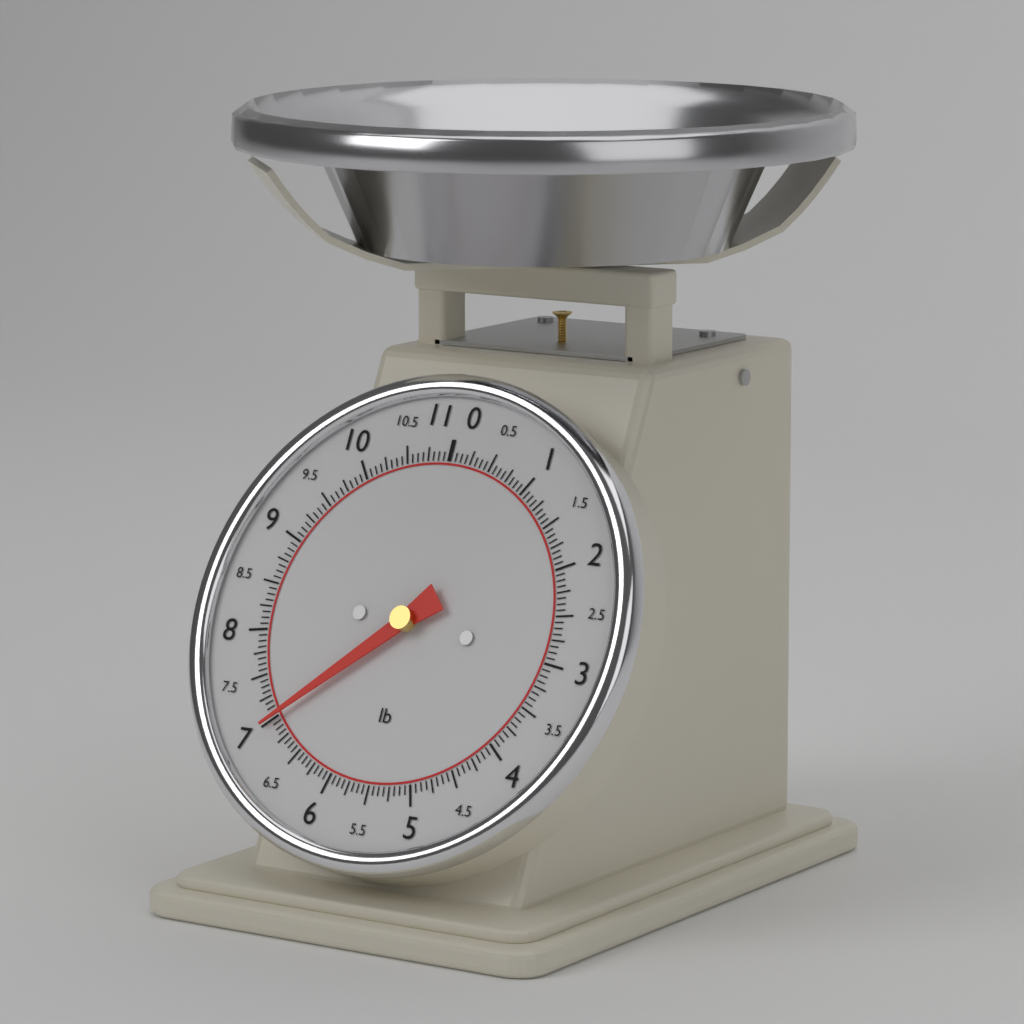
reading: 7.0000 lb
